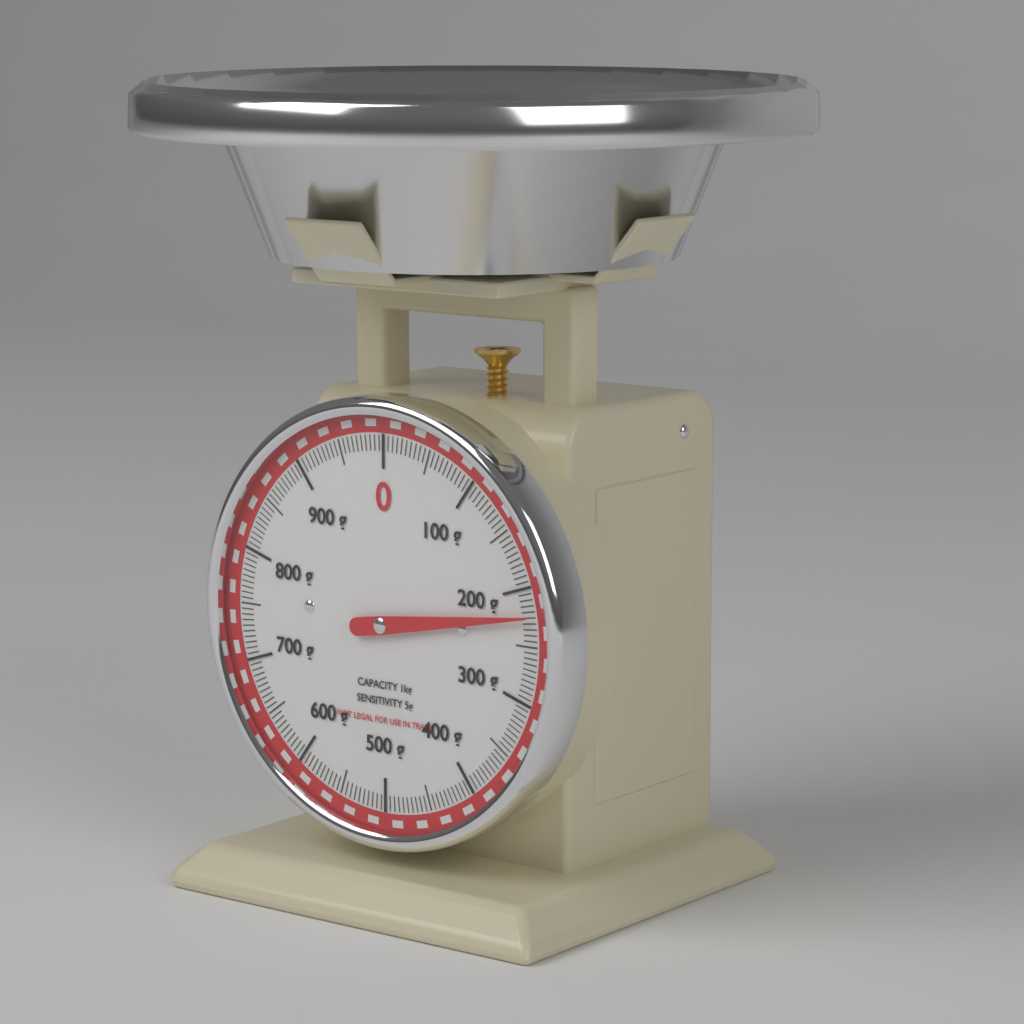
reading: 225 g
